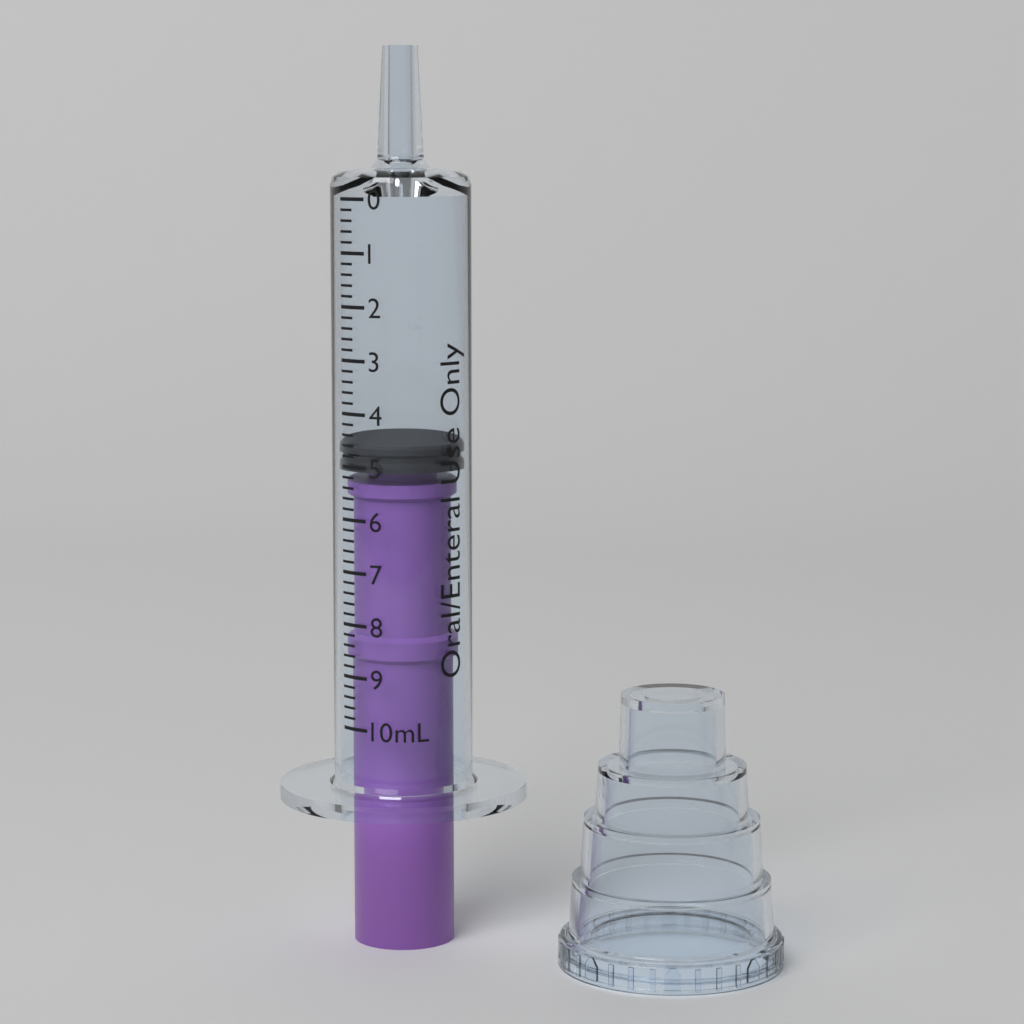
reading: 4.6 mL
